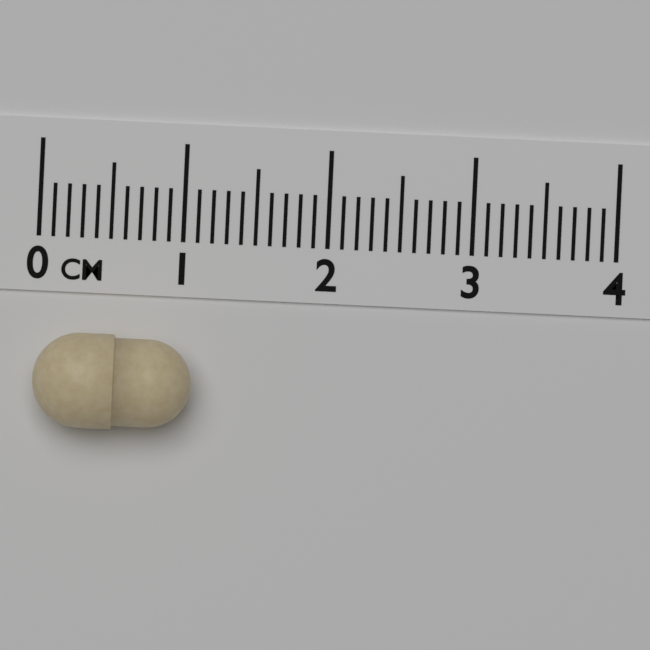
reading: 1.1 cm
